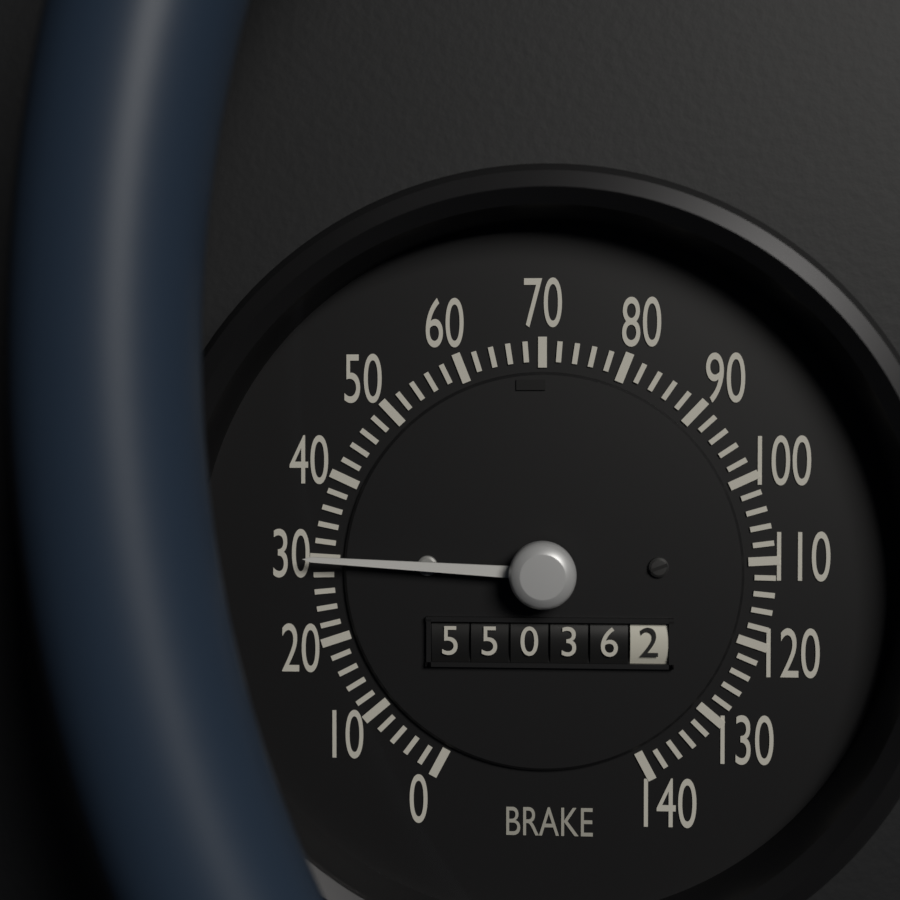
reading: 30 (no unit)
